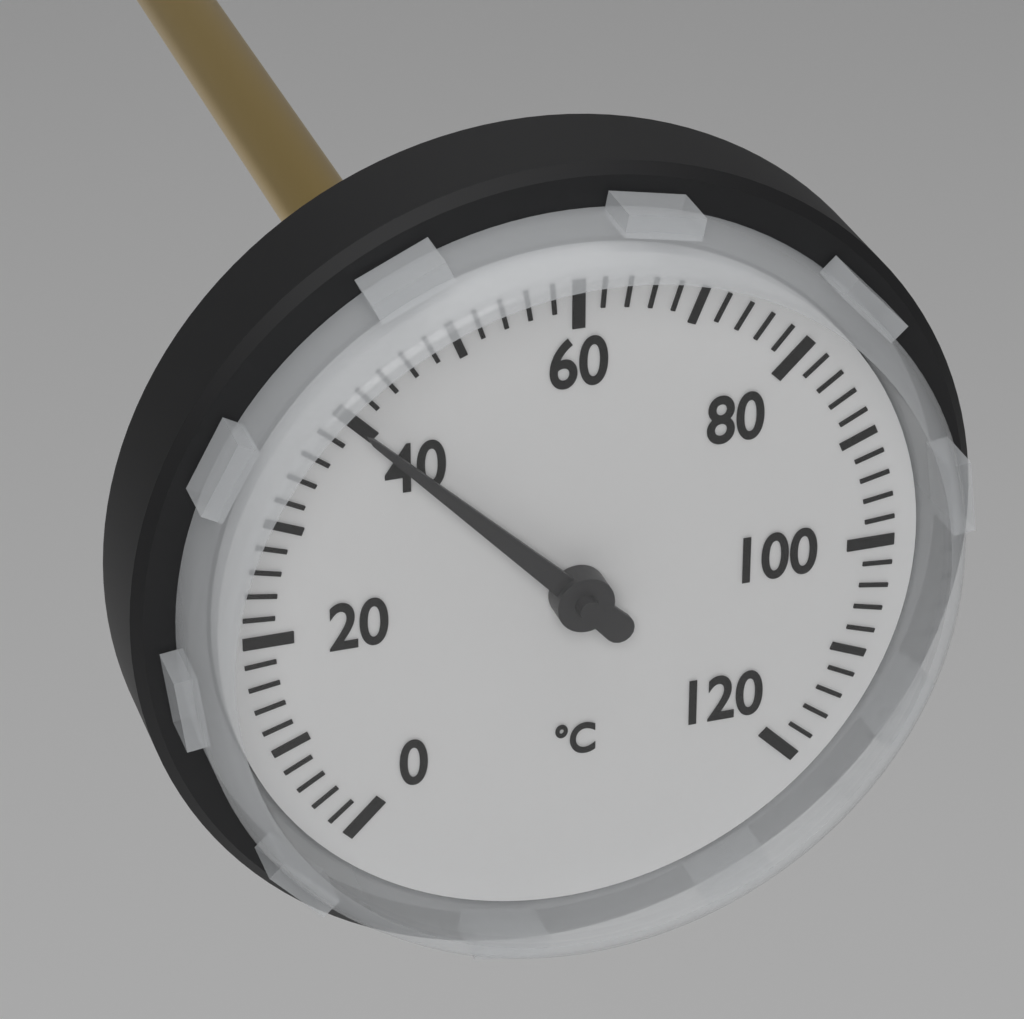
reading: 40 °C
